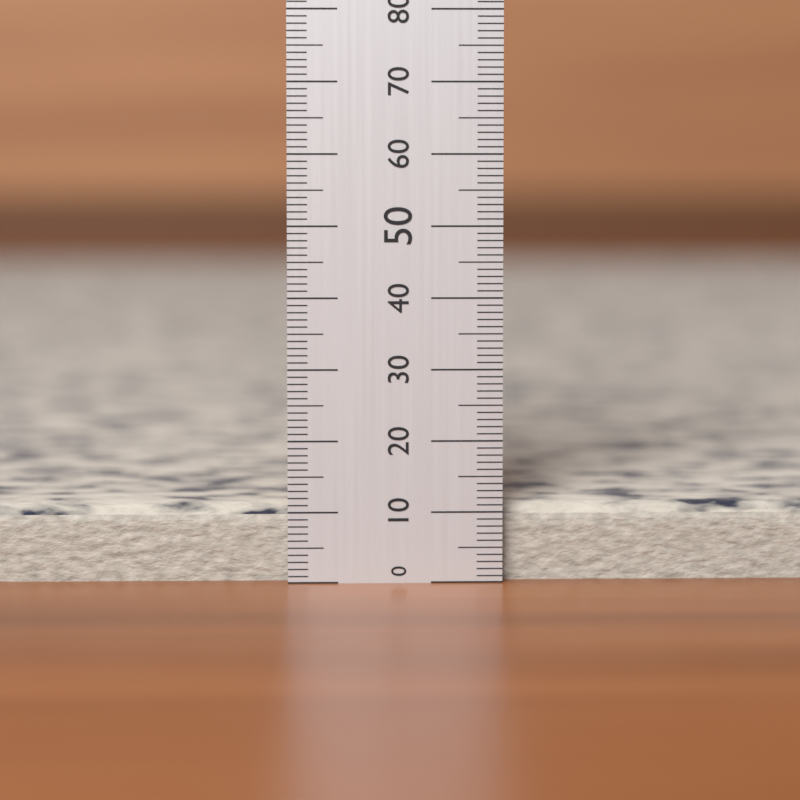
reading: 11 (no unit)
